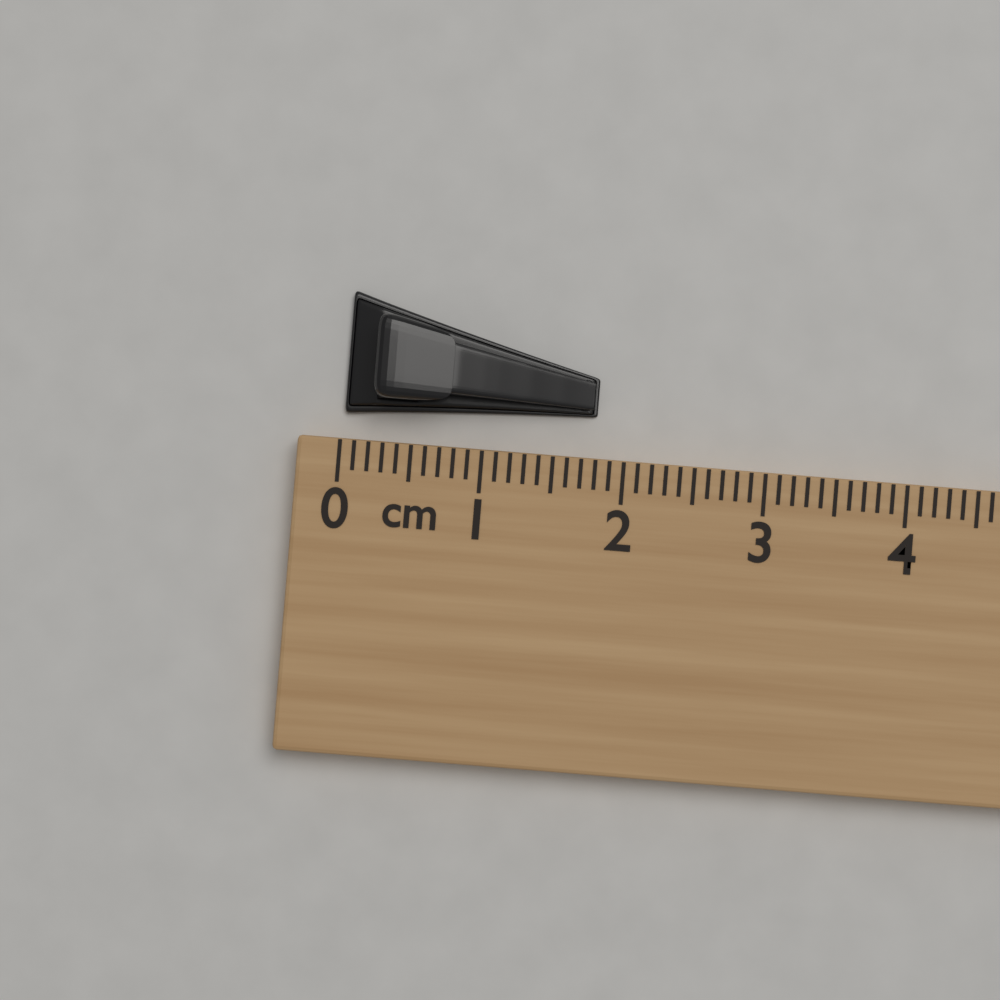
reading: 1.8 cm
